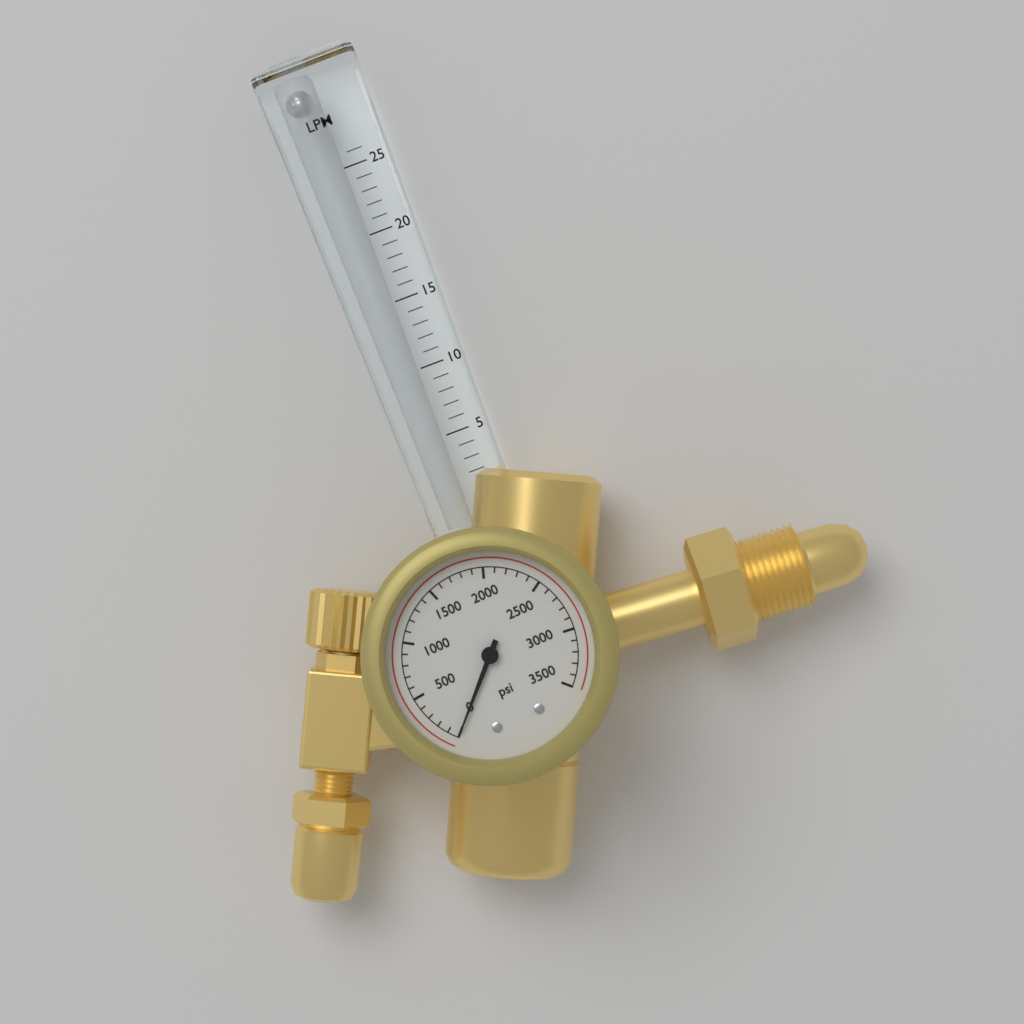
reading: 0 psi
